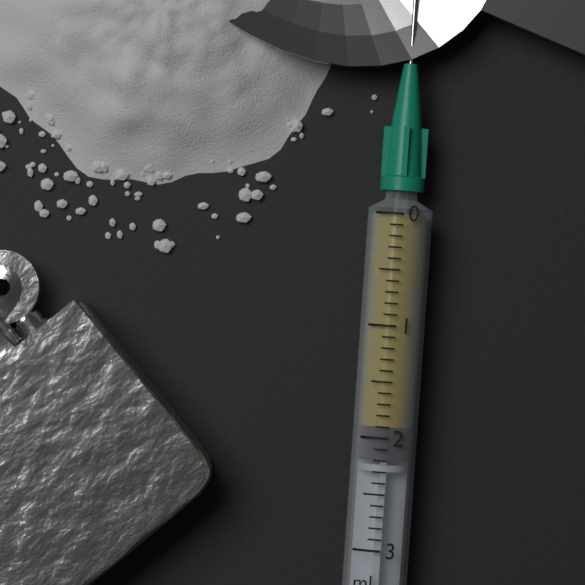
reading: 1.9 ml
